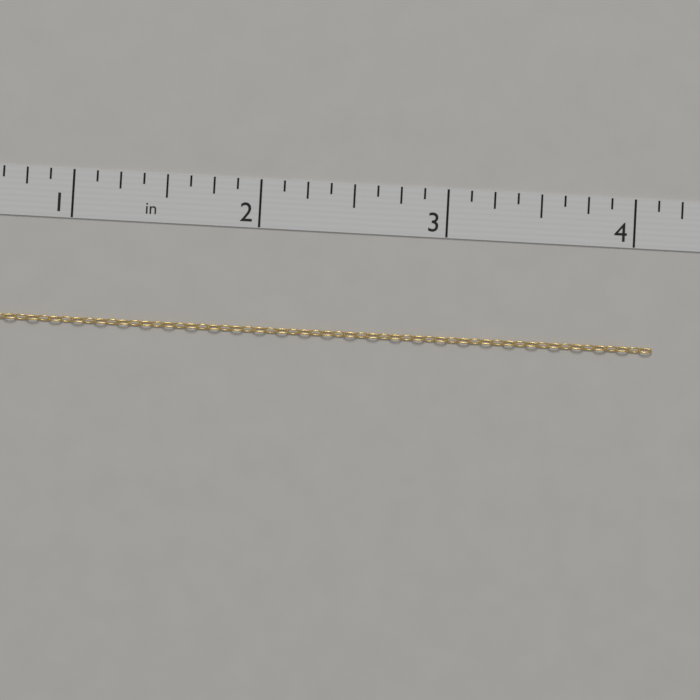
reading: 4.125 in
